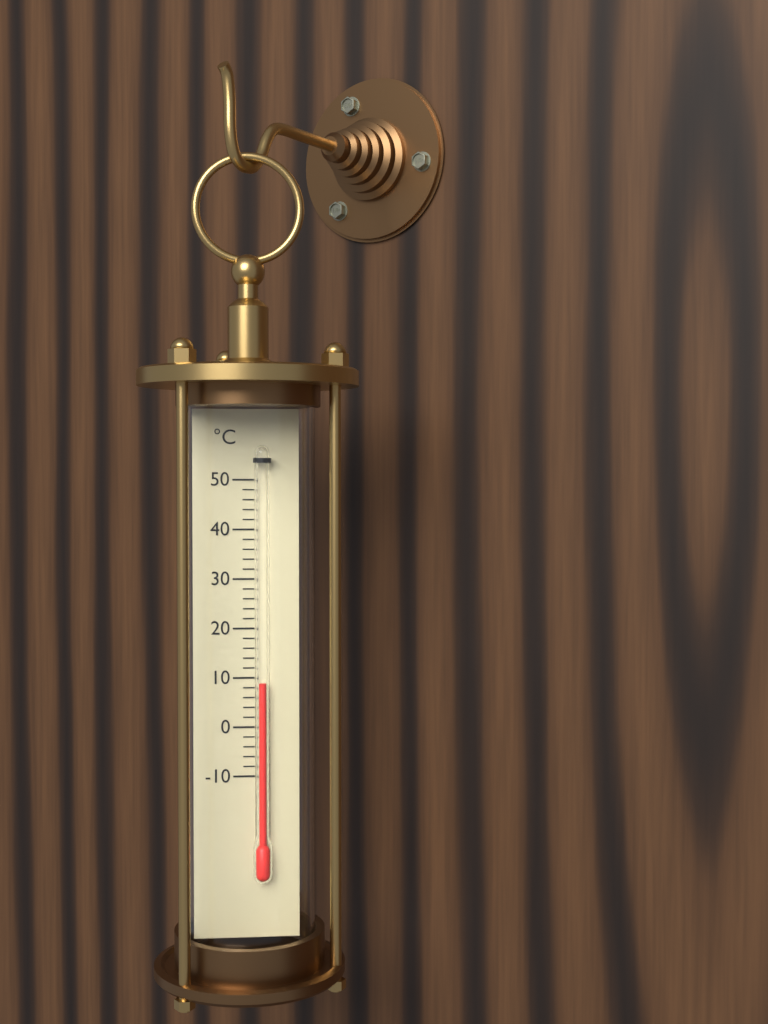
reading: 9 °C
